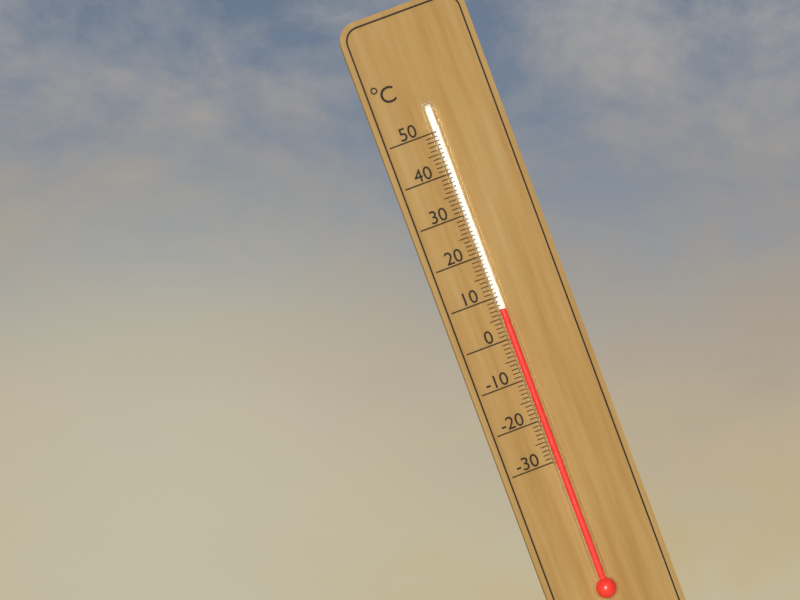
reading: 7 °C
